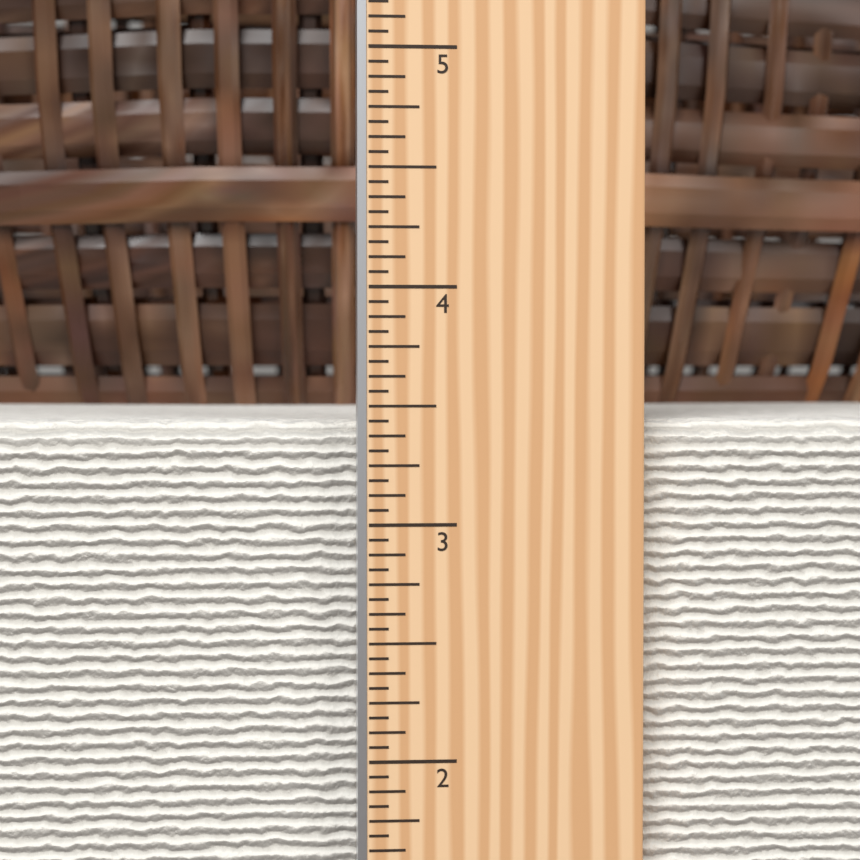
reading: 3.4375 in
